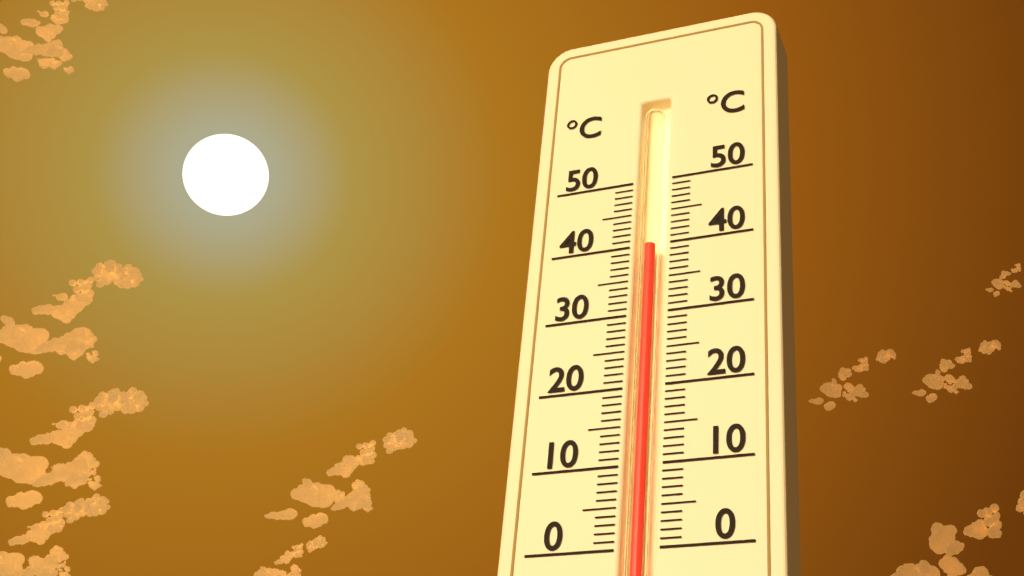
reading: 40 °C
